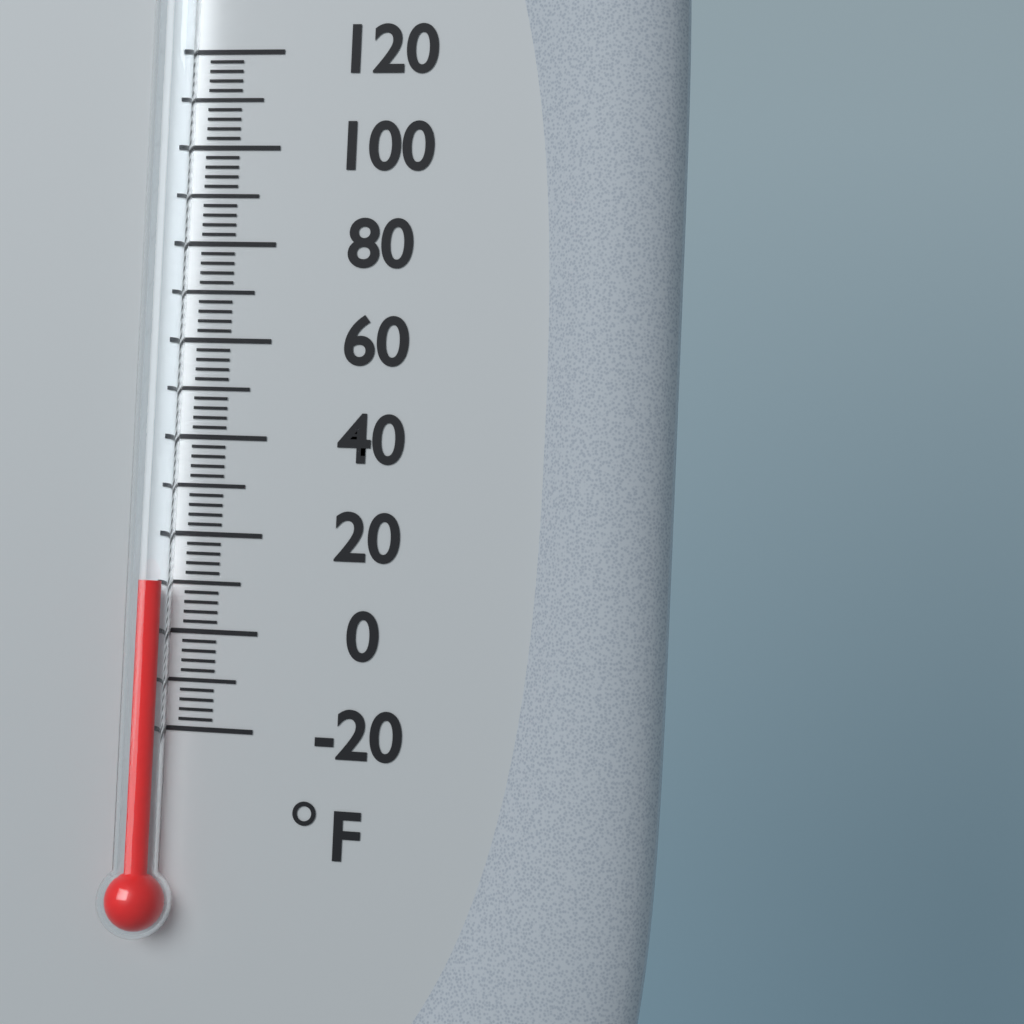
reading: 10 °F
